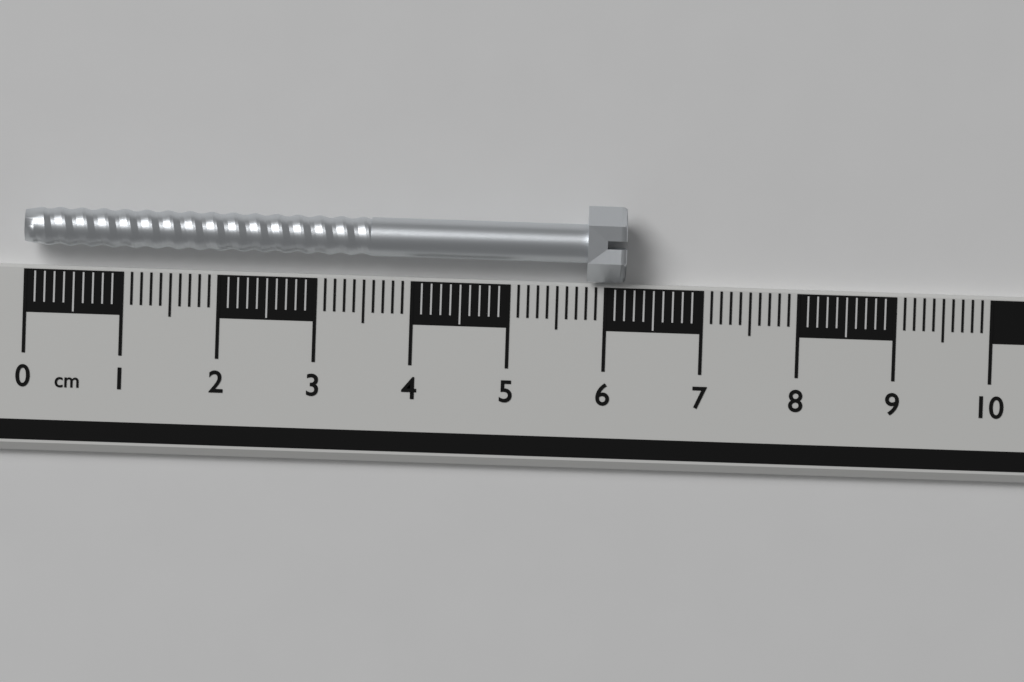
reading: 6.2 cm
